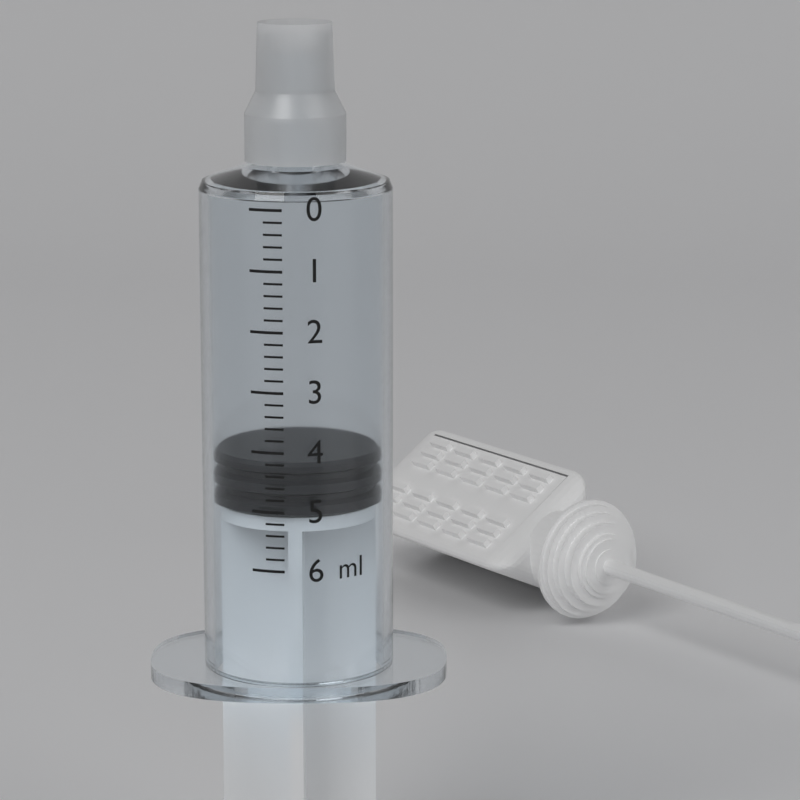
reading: 4.2 ml
